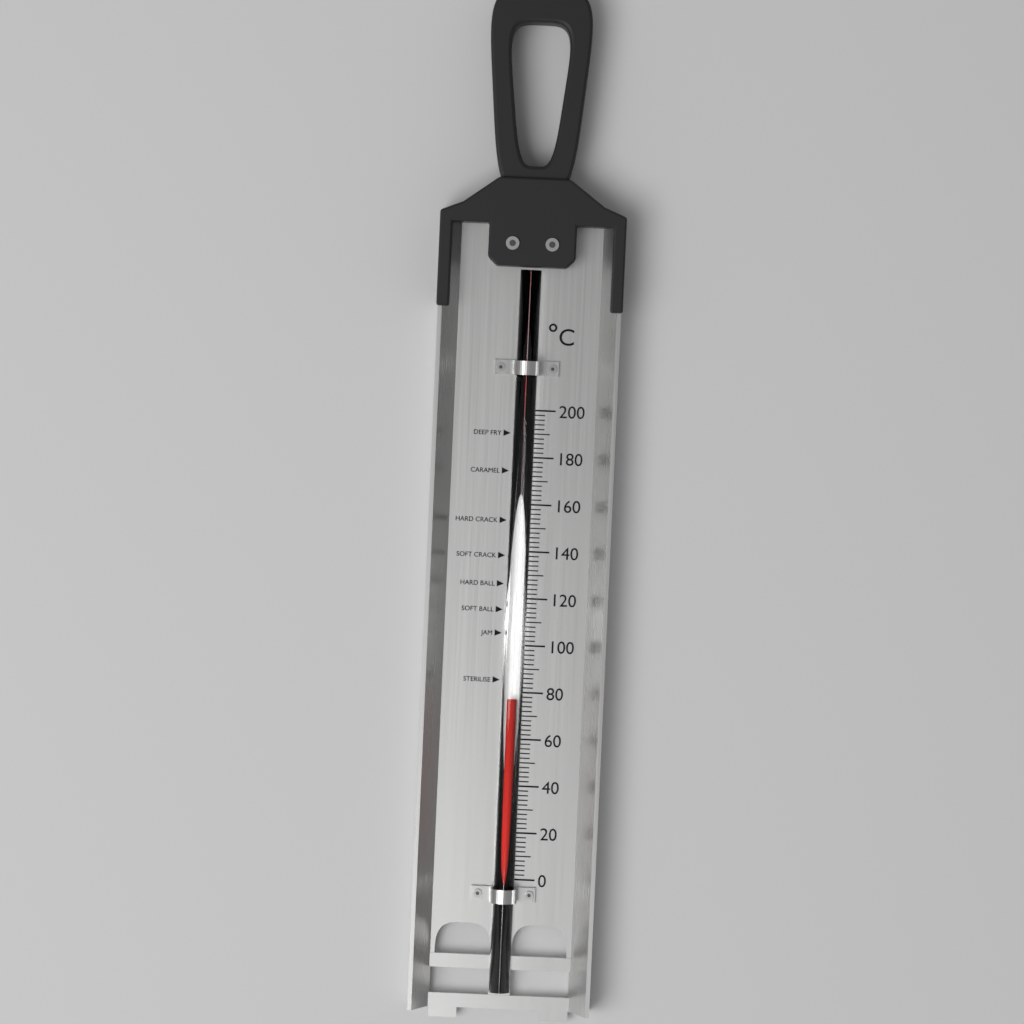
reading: 78 °C
